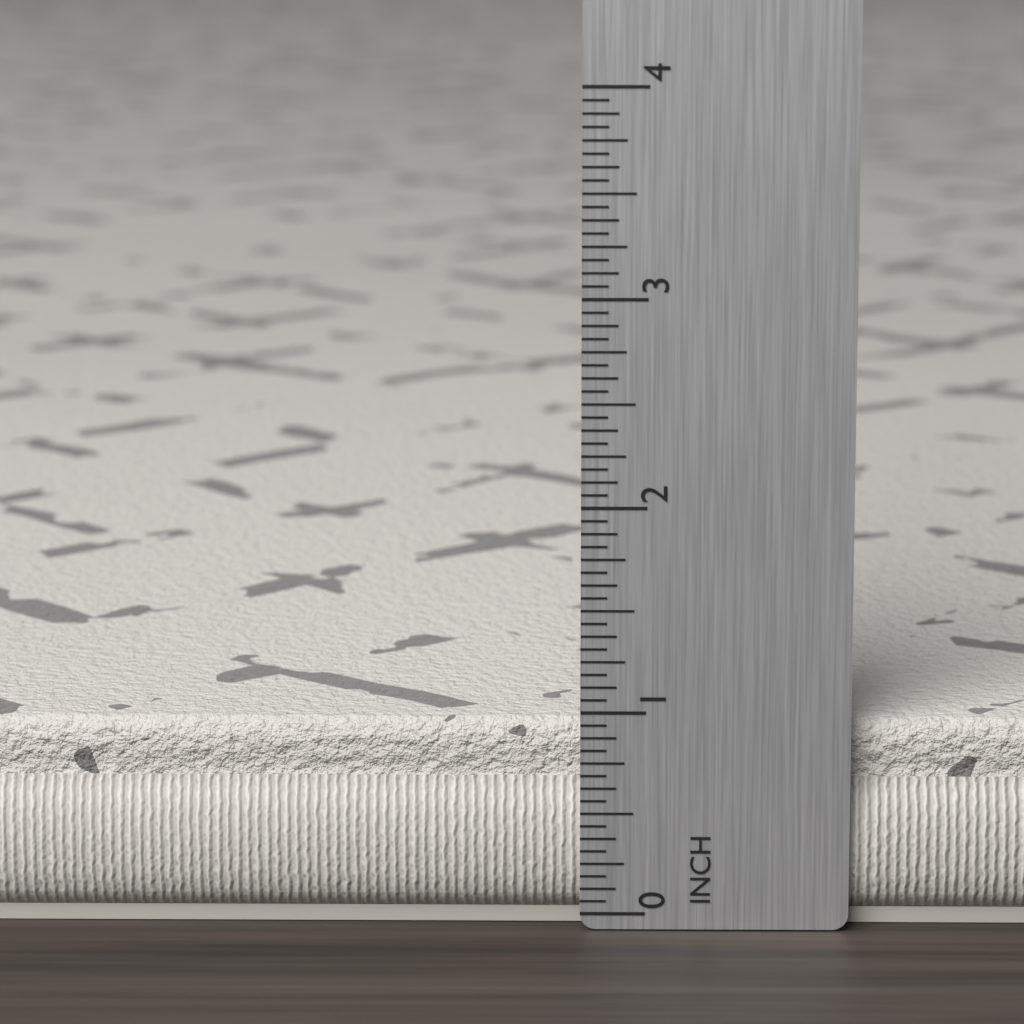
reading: 0.9375 in
